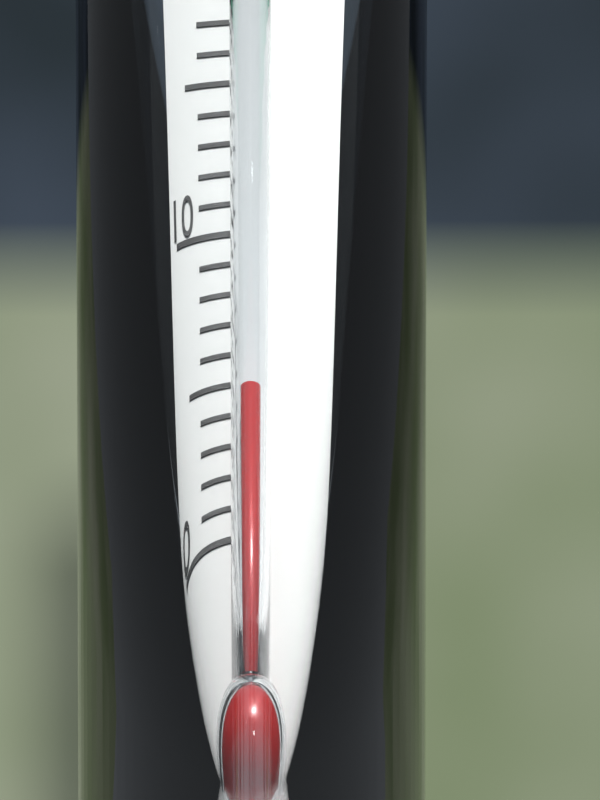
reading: 4 °C
